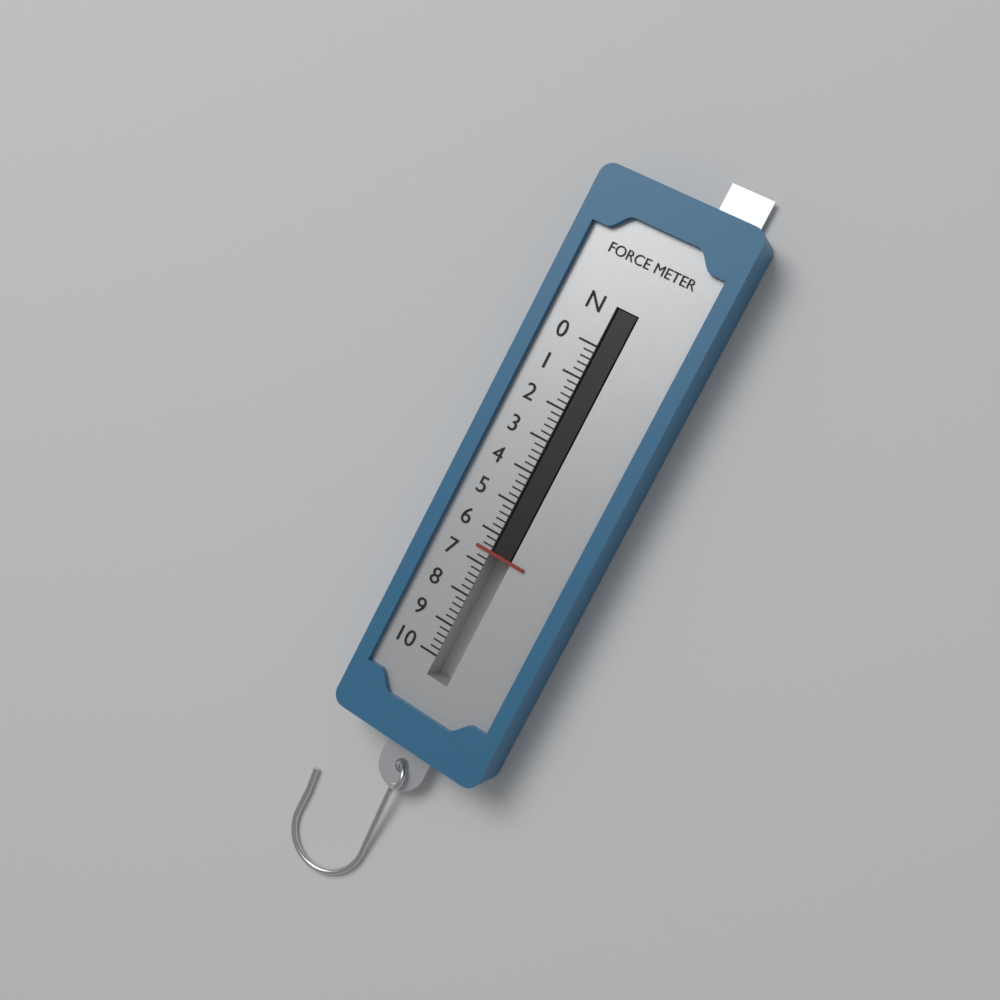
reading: 6.6 N
